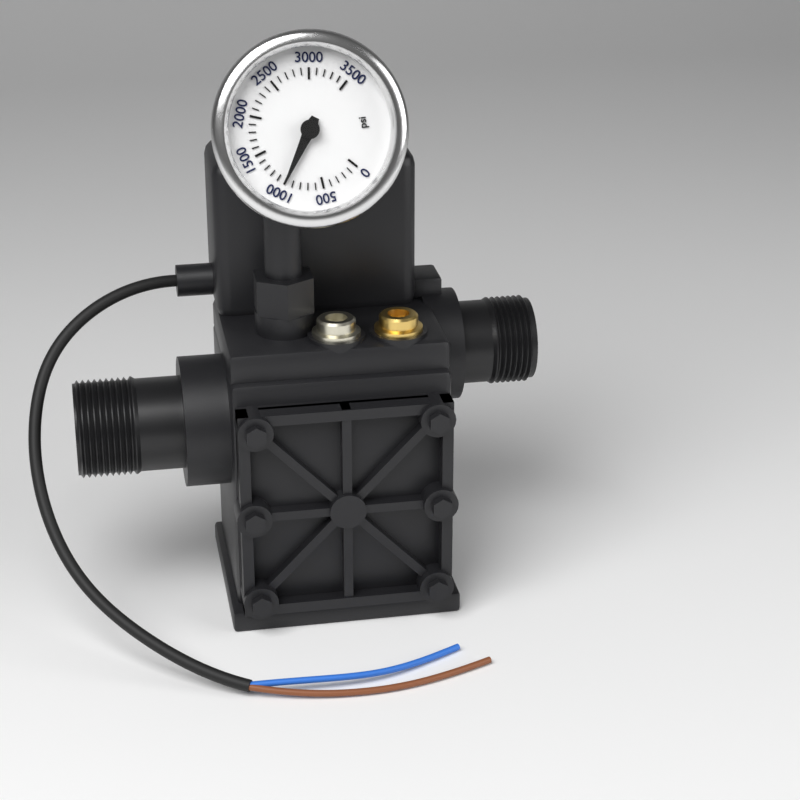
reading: 1000 psi
